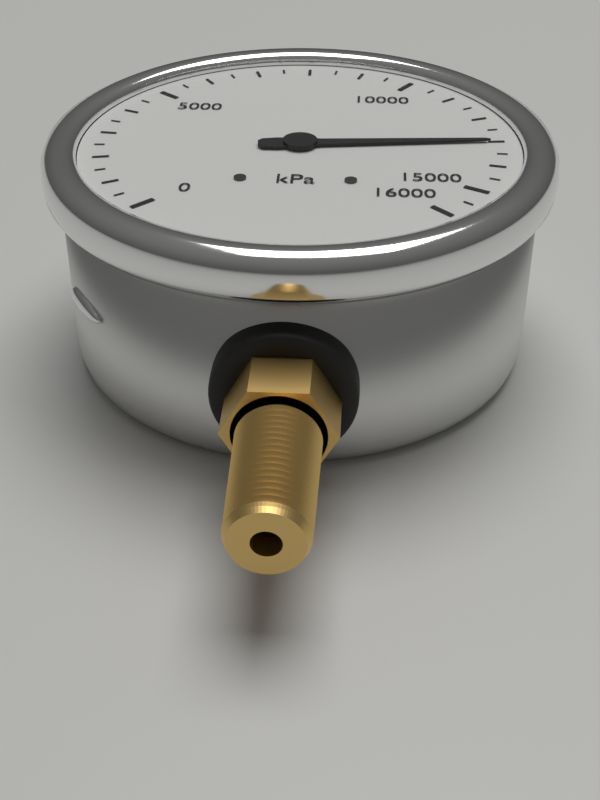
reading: 13000 kPa
